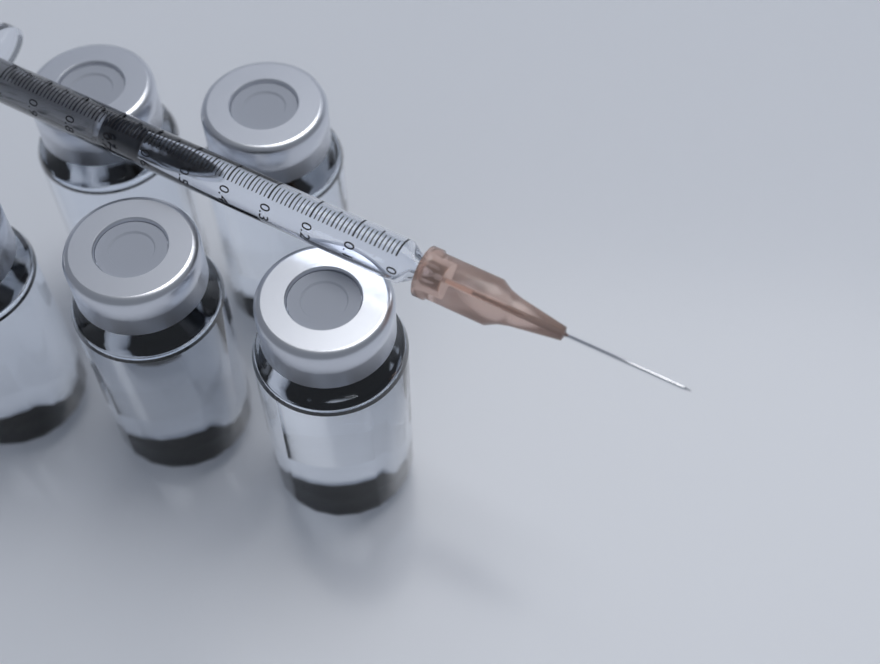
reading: 0.62 ml
